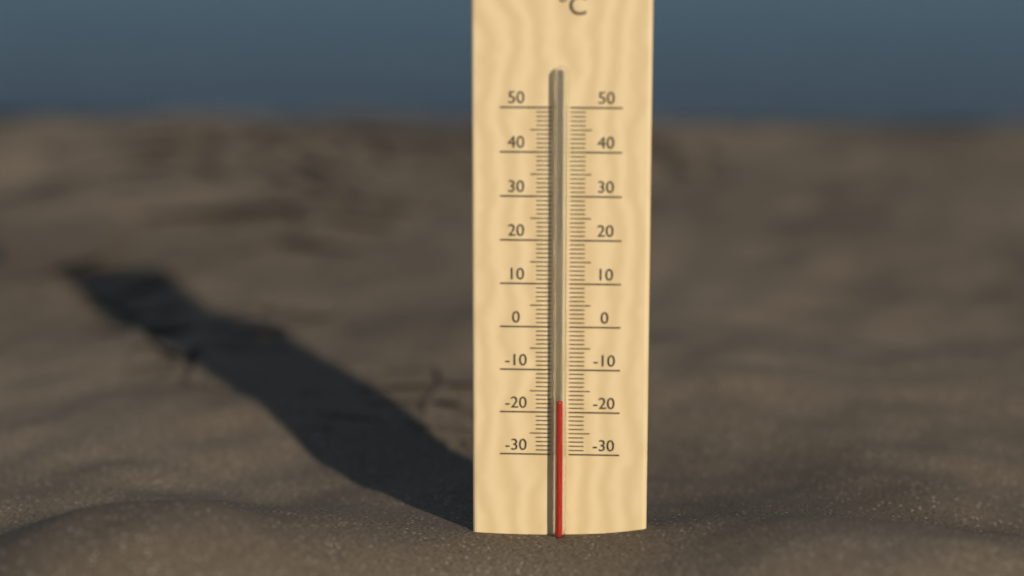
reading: -17 °C
